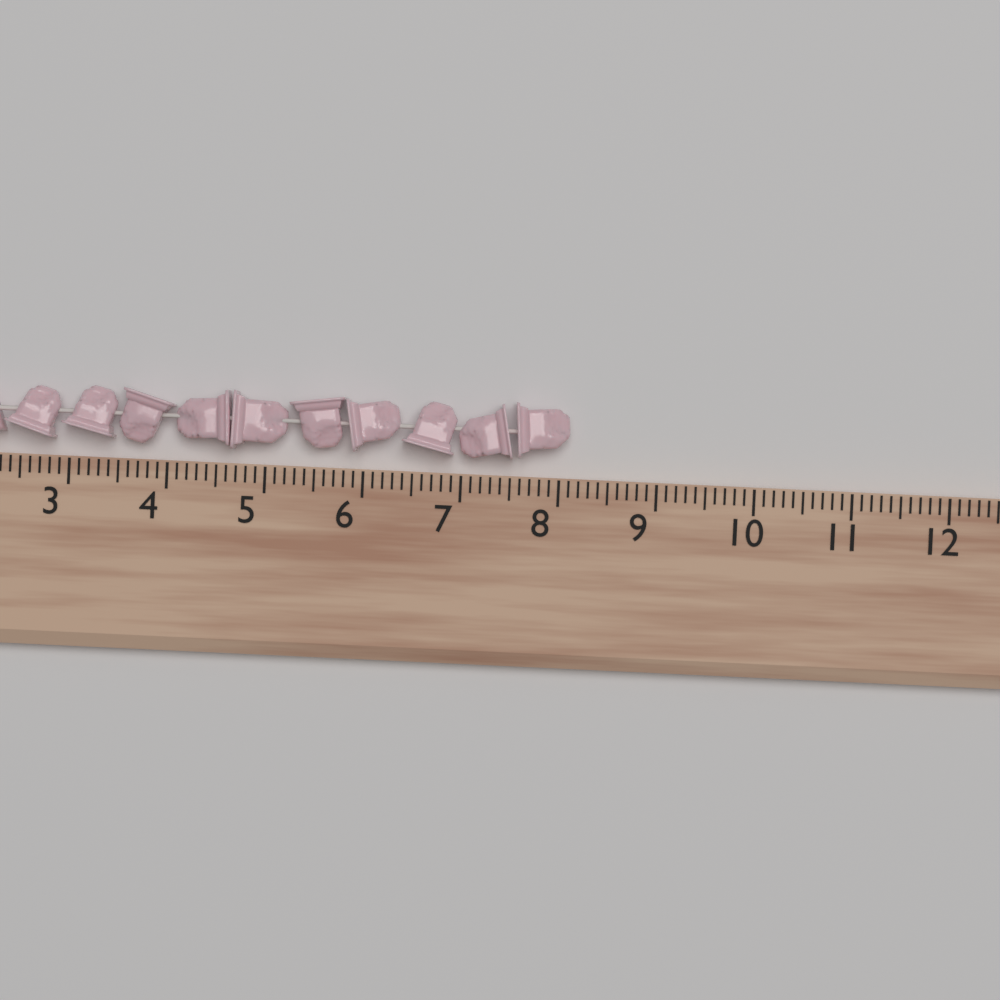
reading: 8.1 (no unit)
